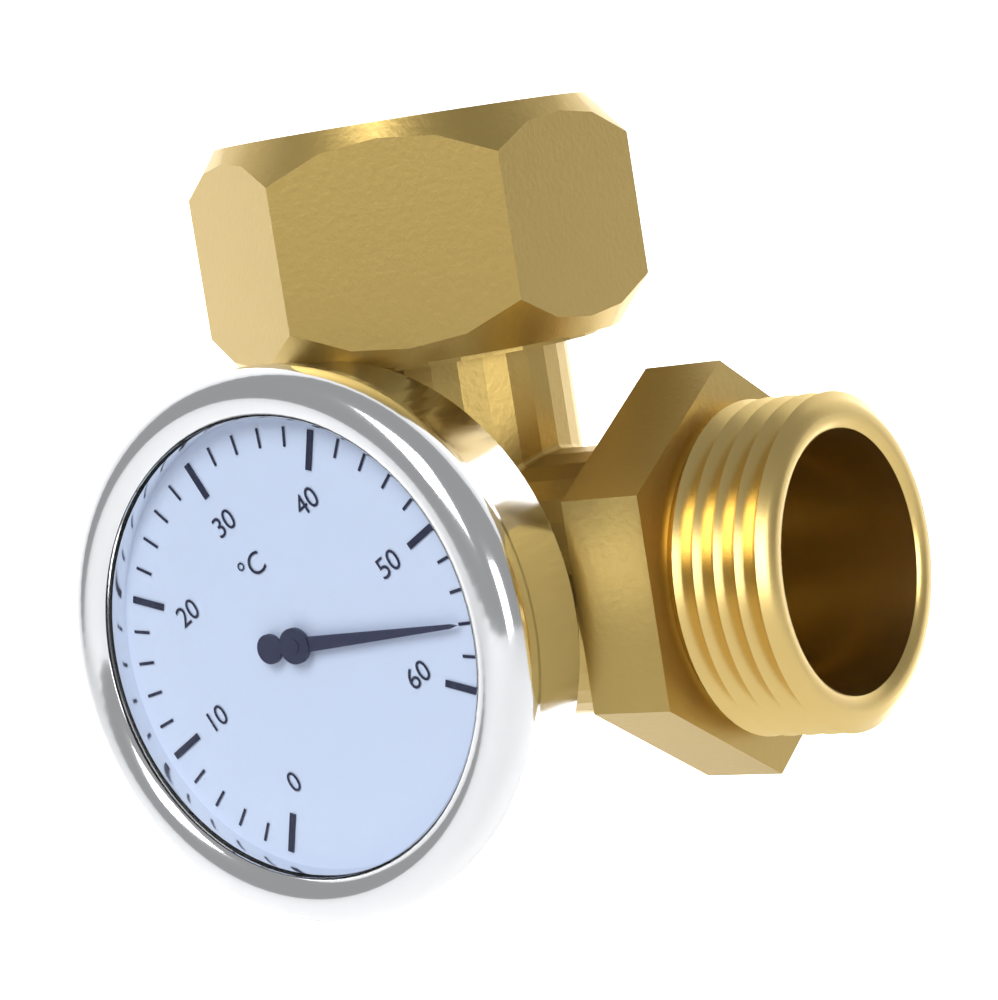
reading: 56 °C
